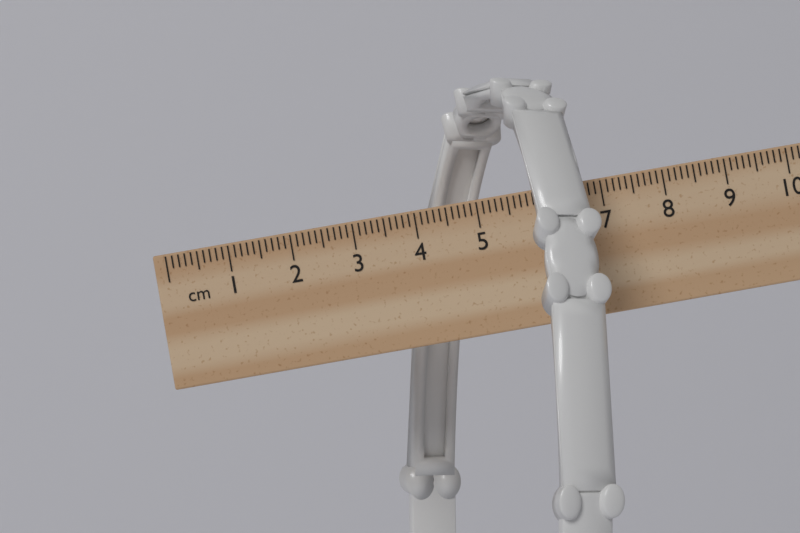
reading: 6.7 cm
